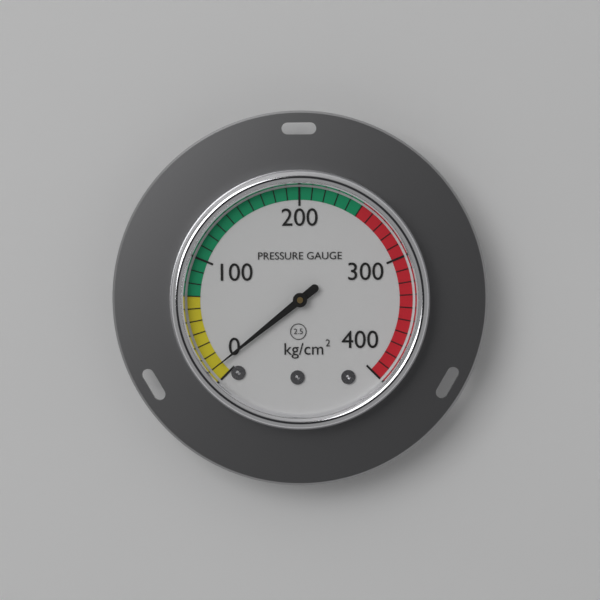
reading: 10 kg/cm²
